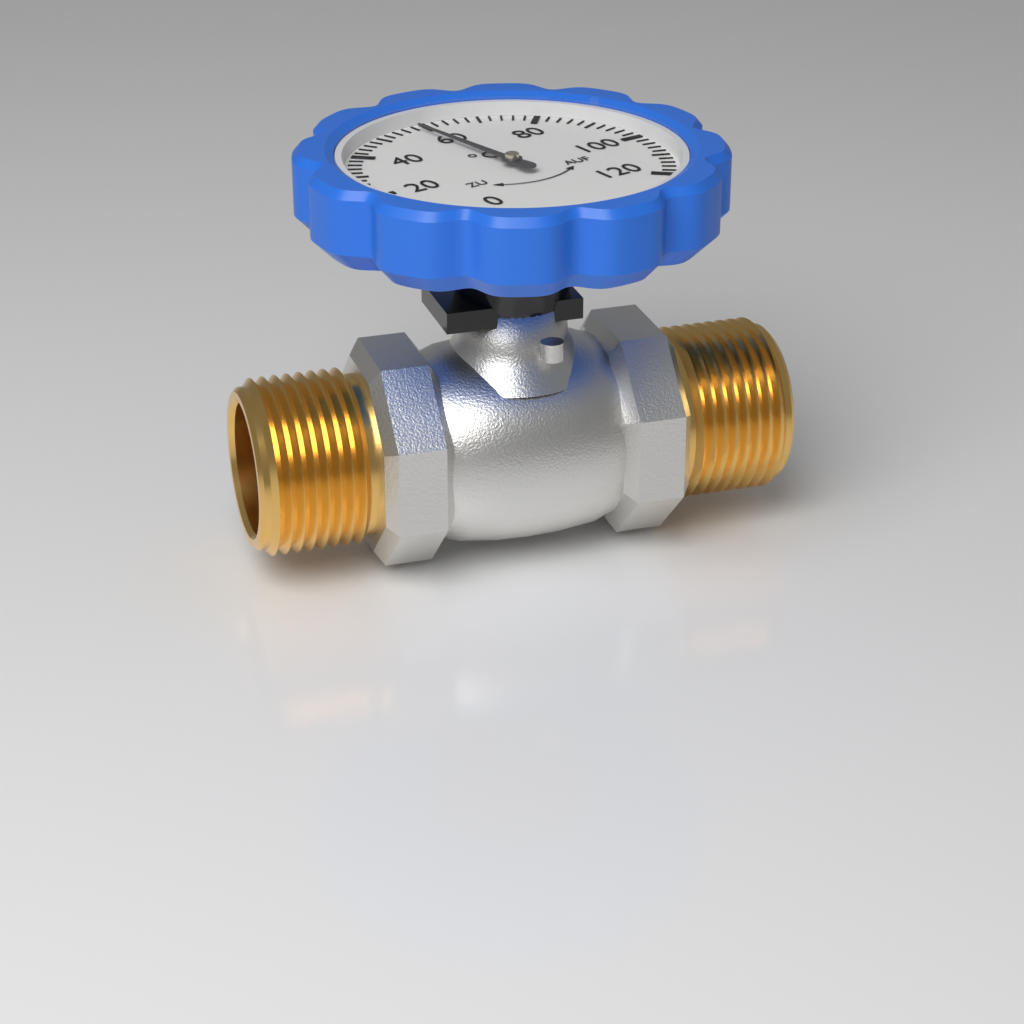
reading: 58 °C
